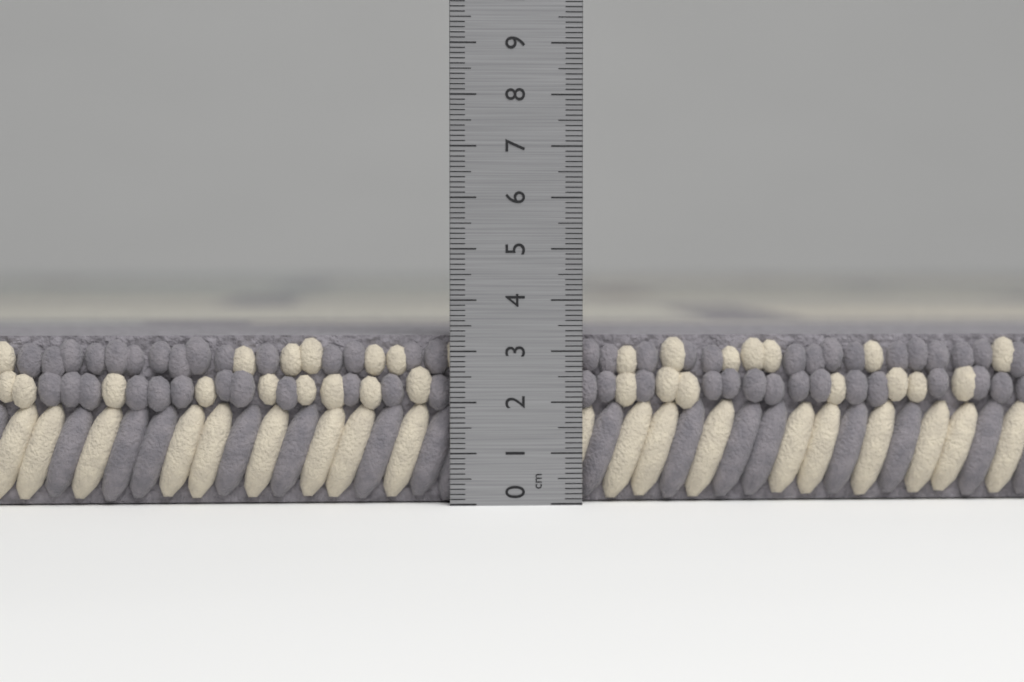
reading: 3.3 cm
